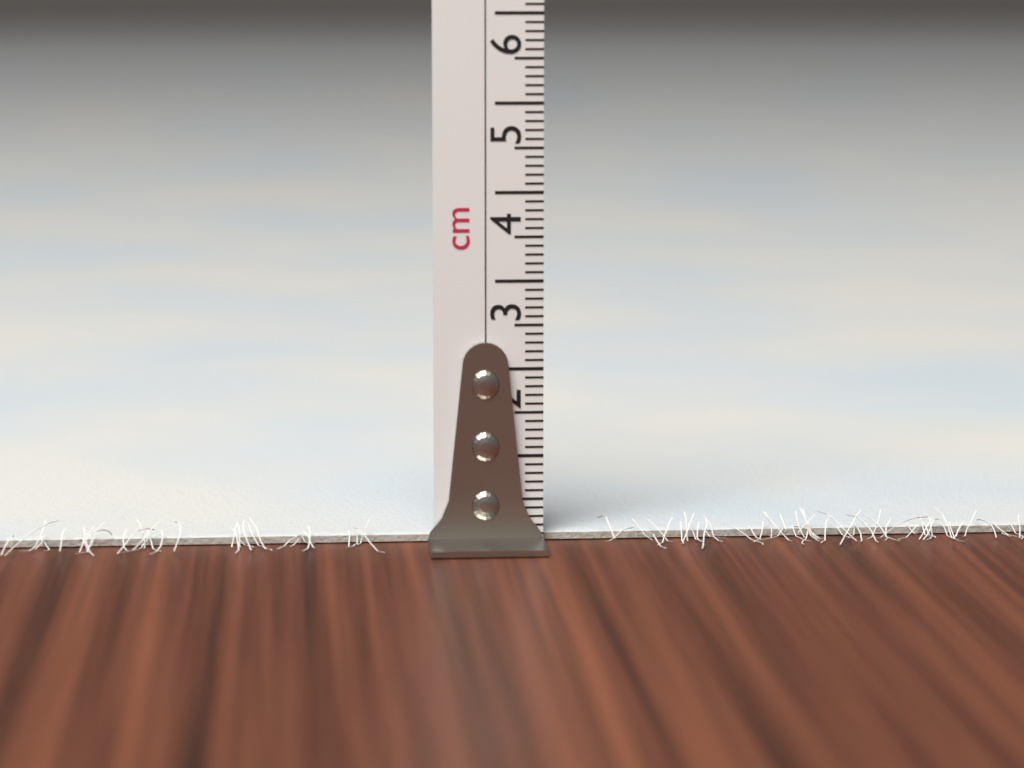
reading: 0.1 cm
